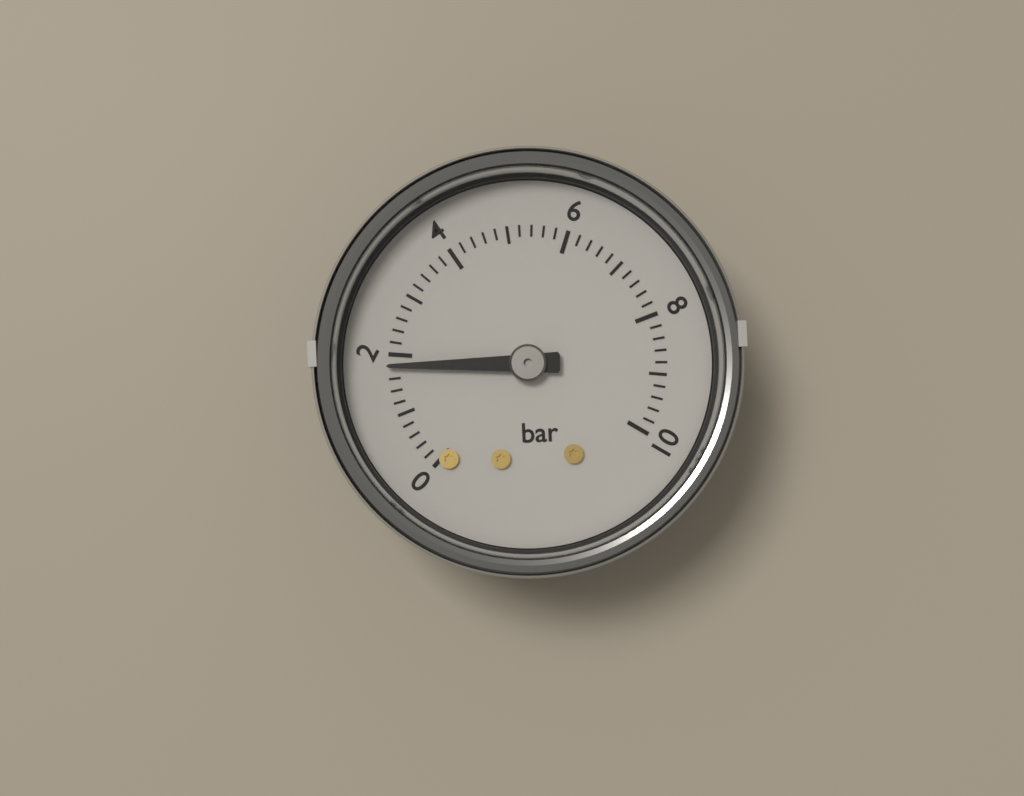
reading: 1.8 bar
